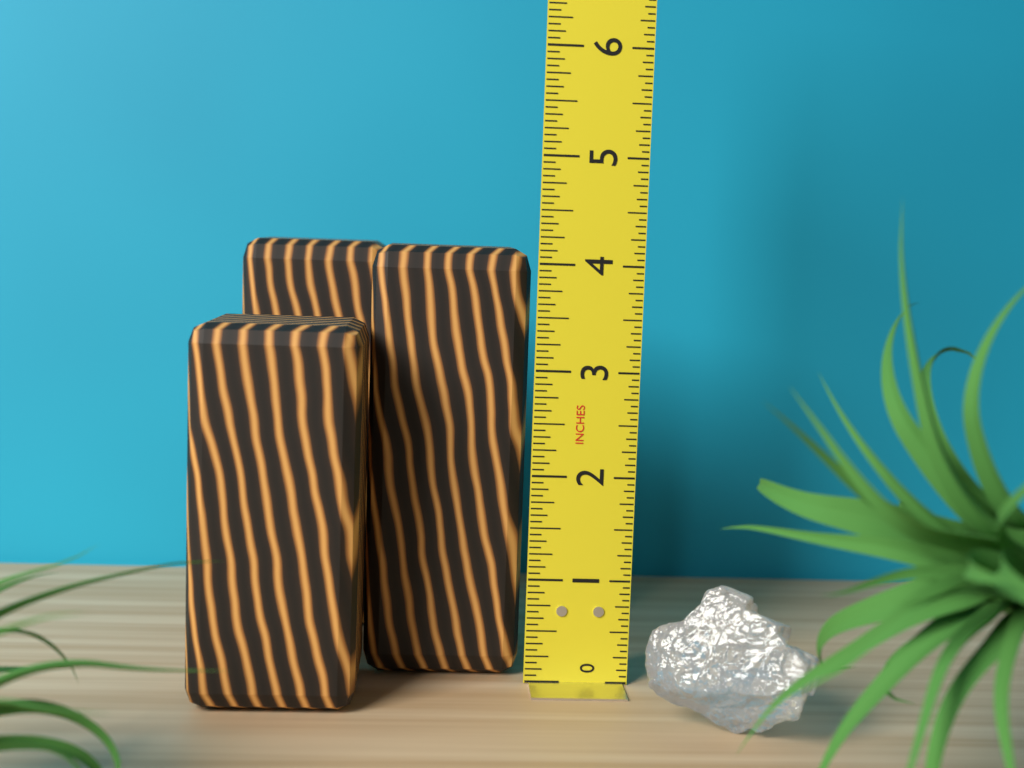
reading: 4.1250 in
